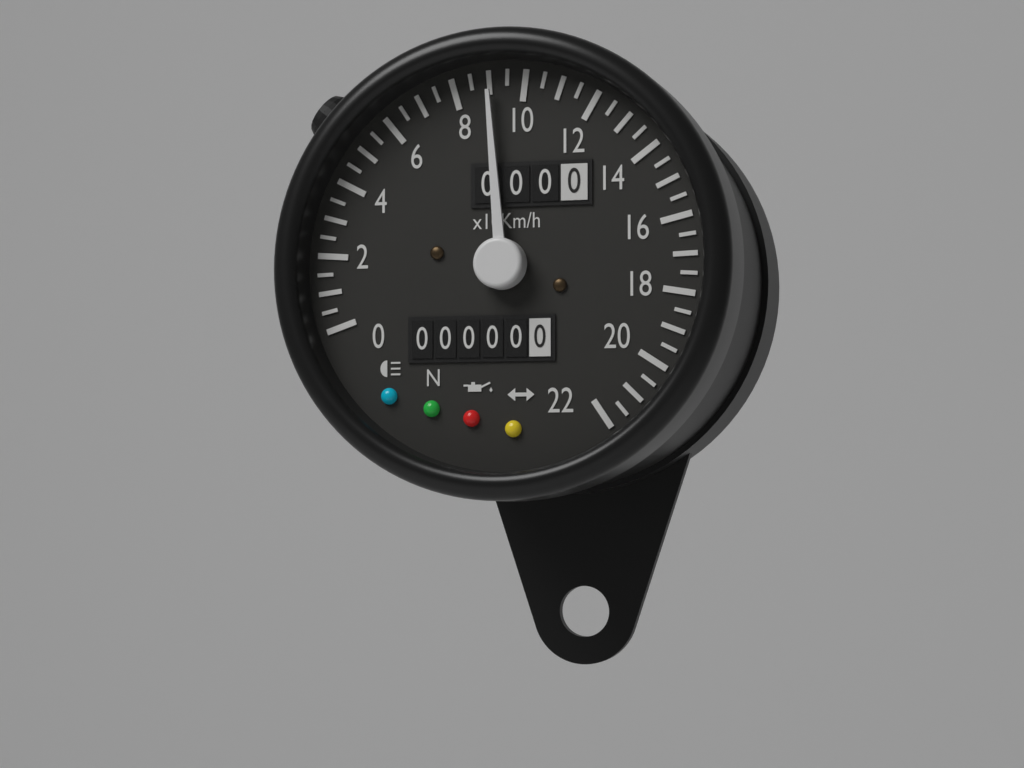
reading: 90 km/h
